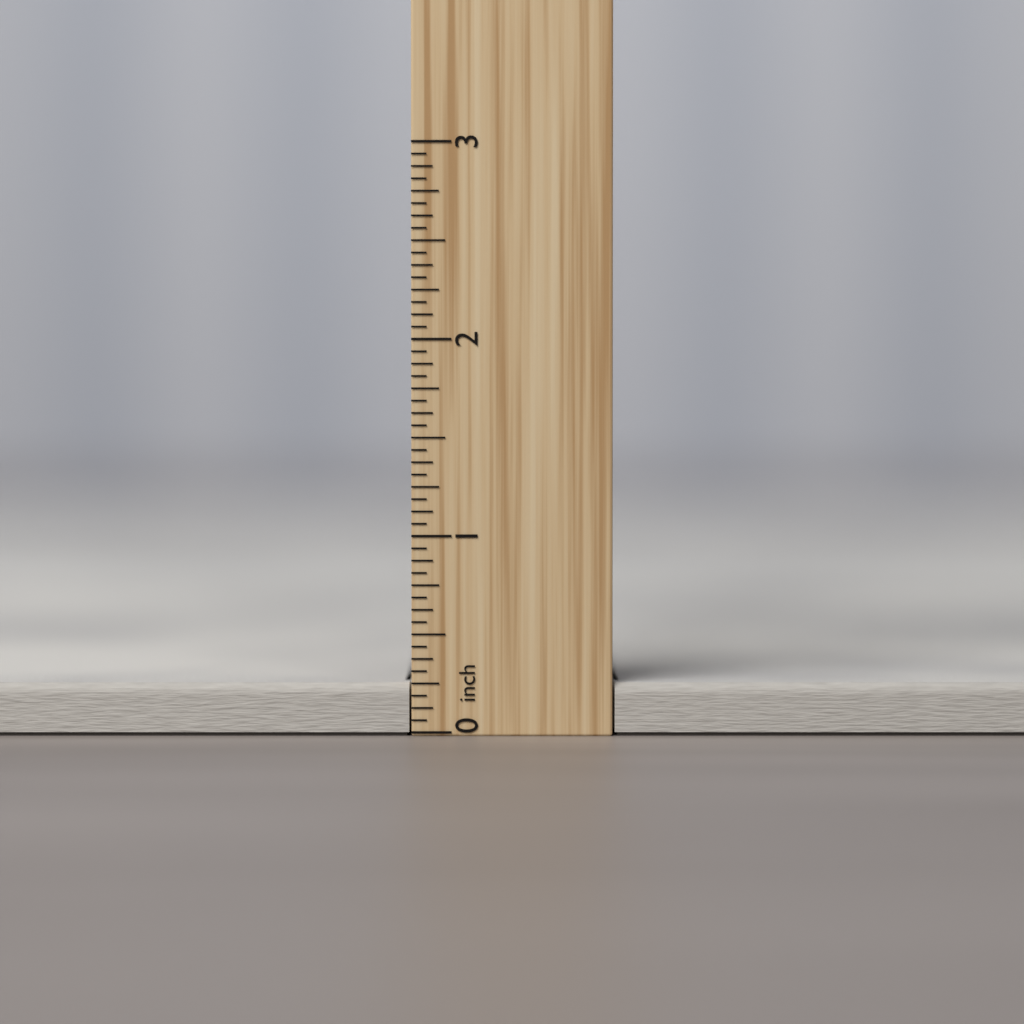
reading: 0.2500 inch
